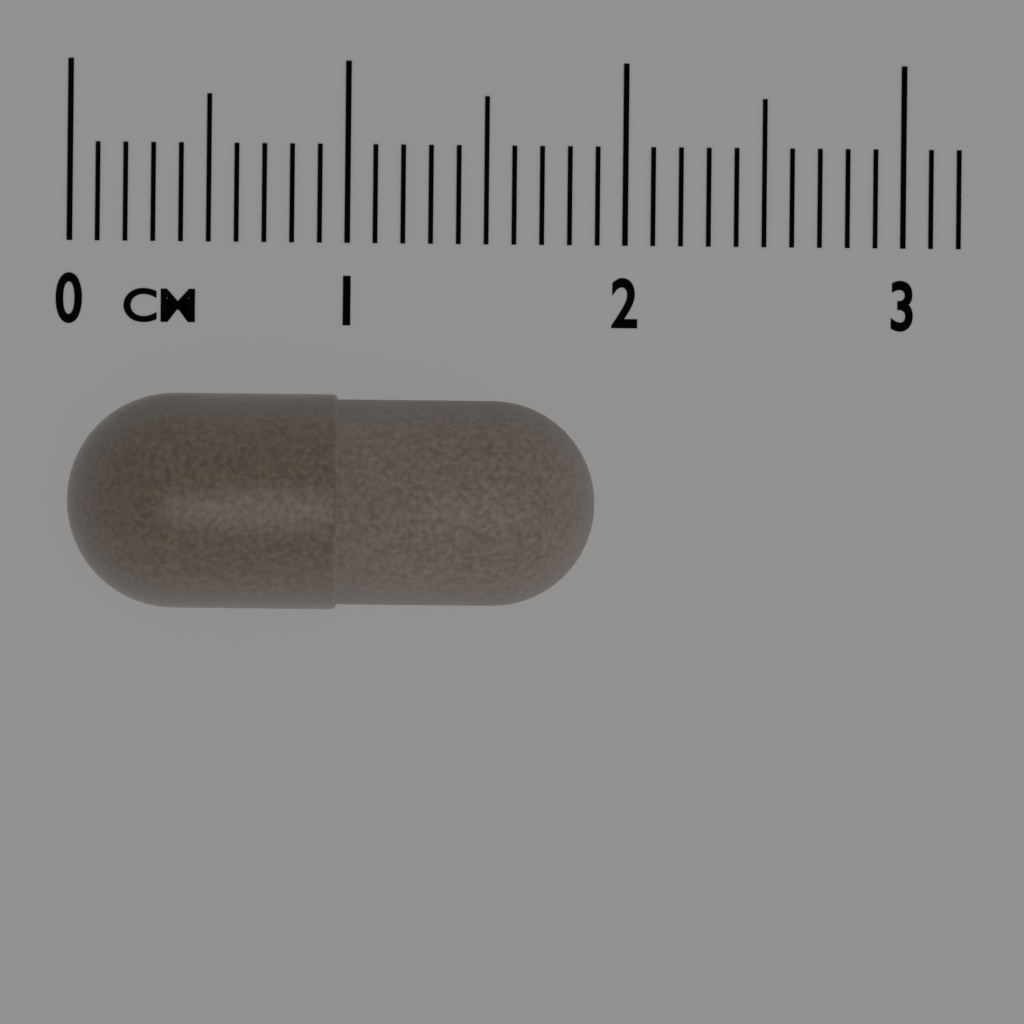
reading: 1.9 cm
